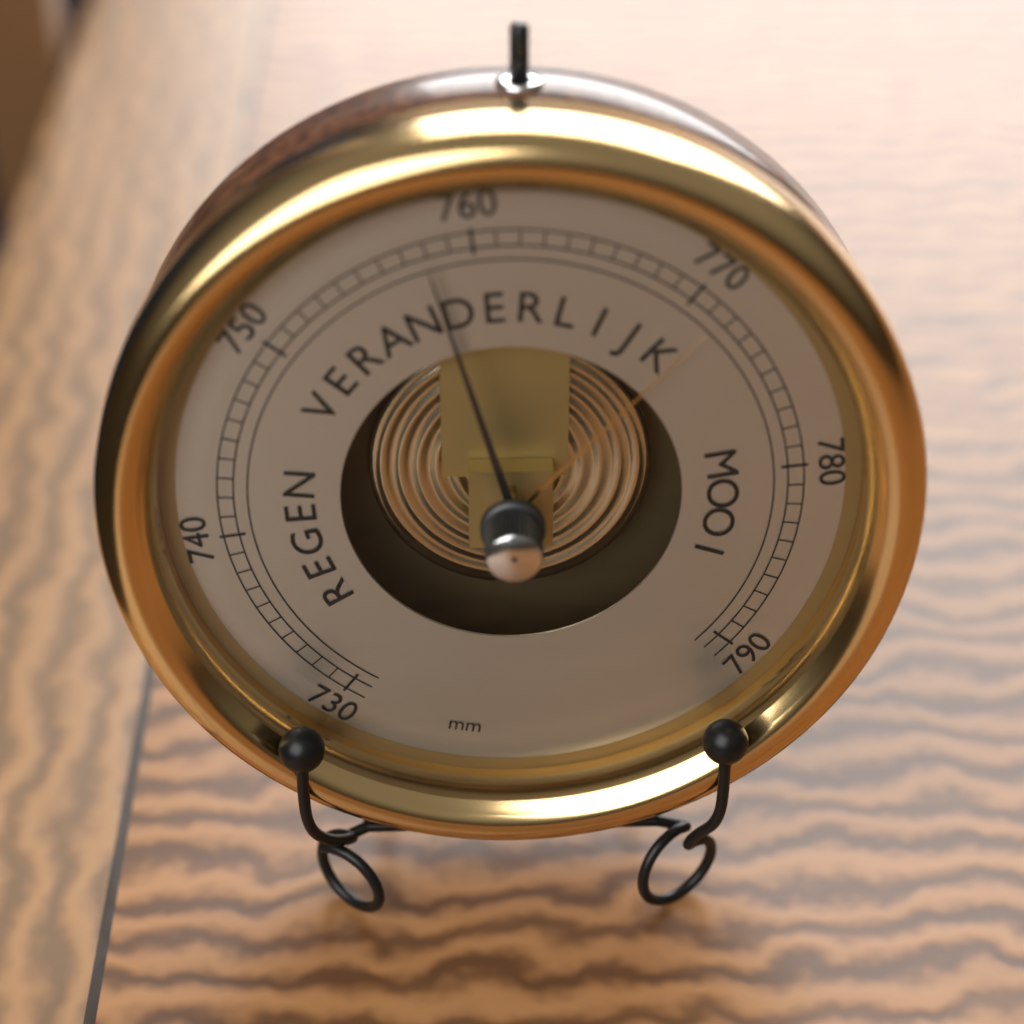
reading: 758 mm
